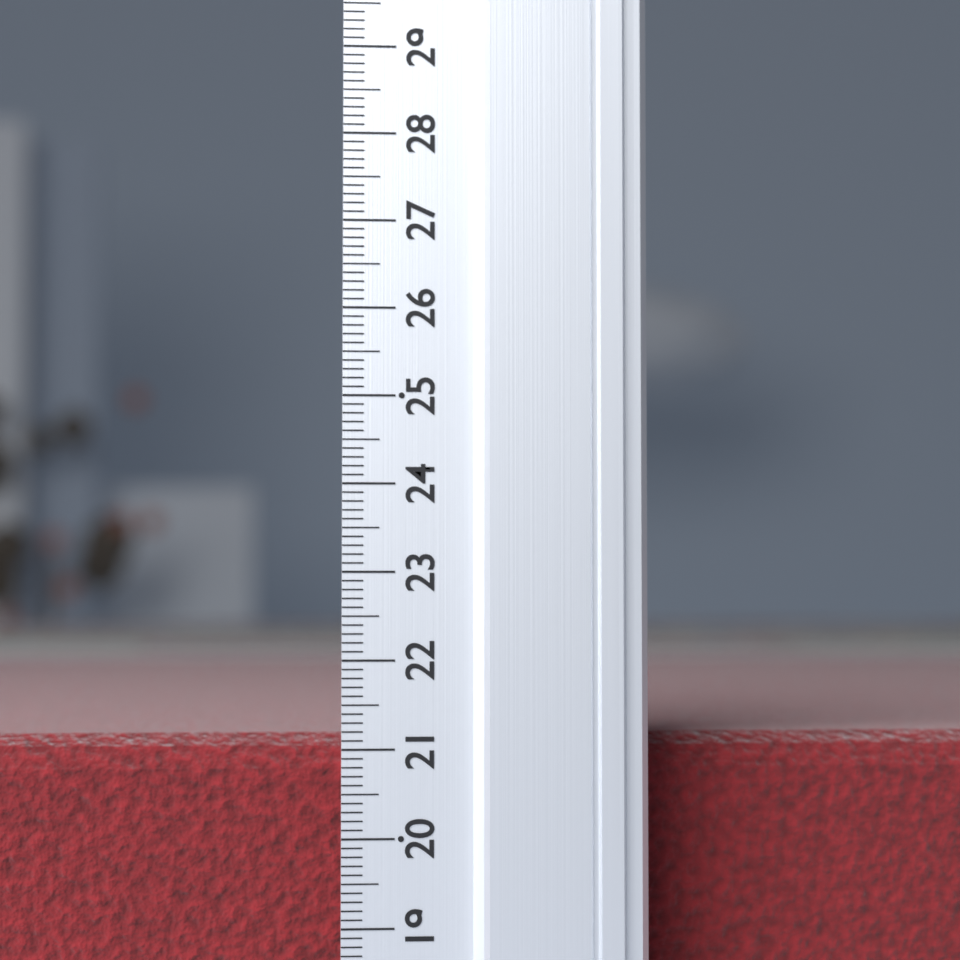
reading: 21.1 (no unit)
